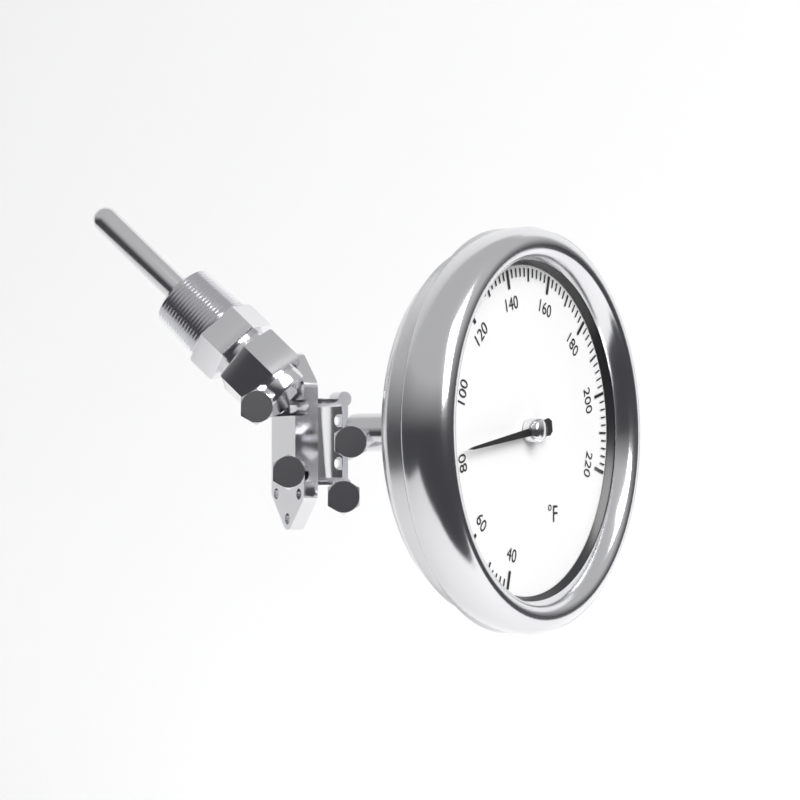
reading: 84 °F
